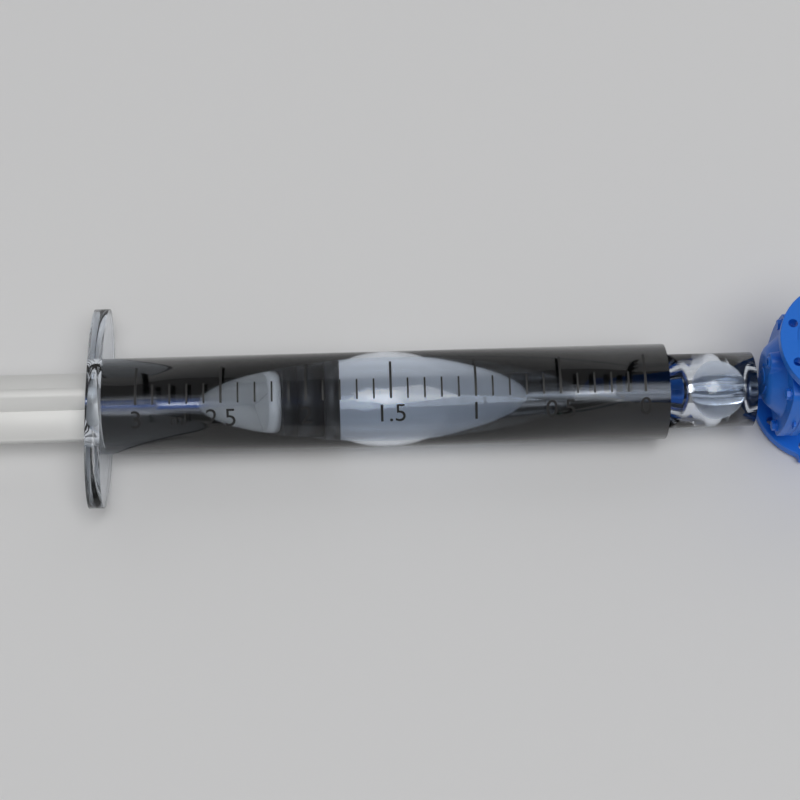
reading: 1.8 ml
